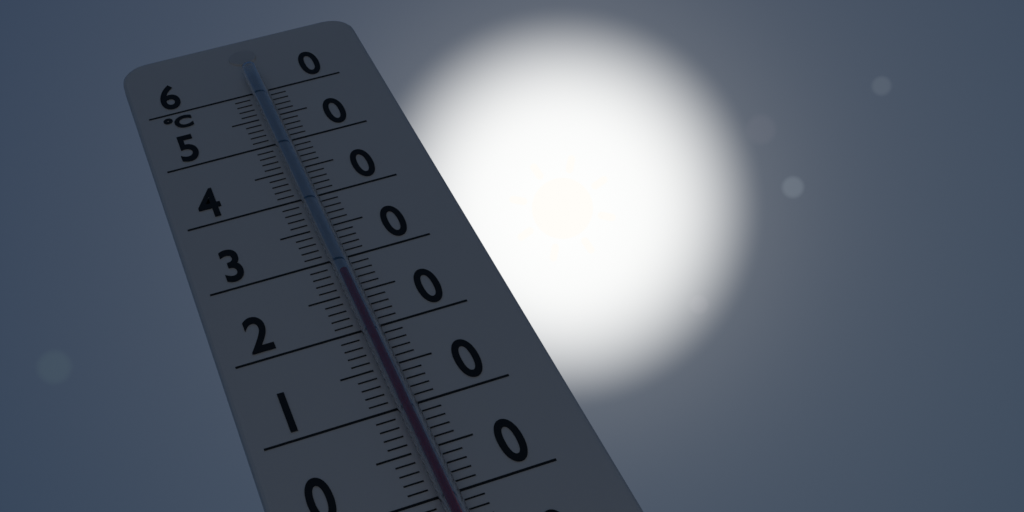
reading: 27 °C
